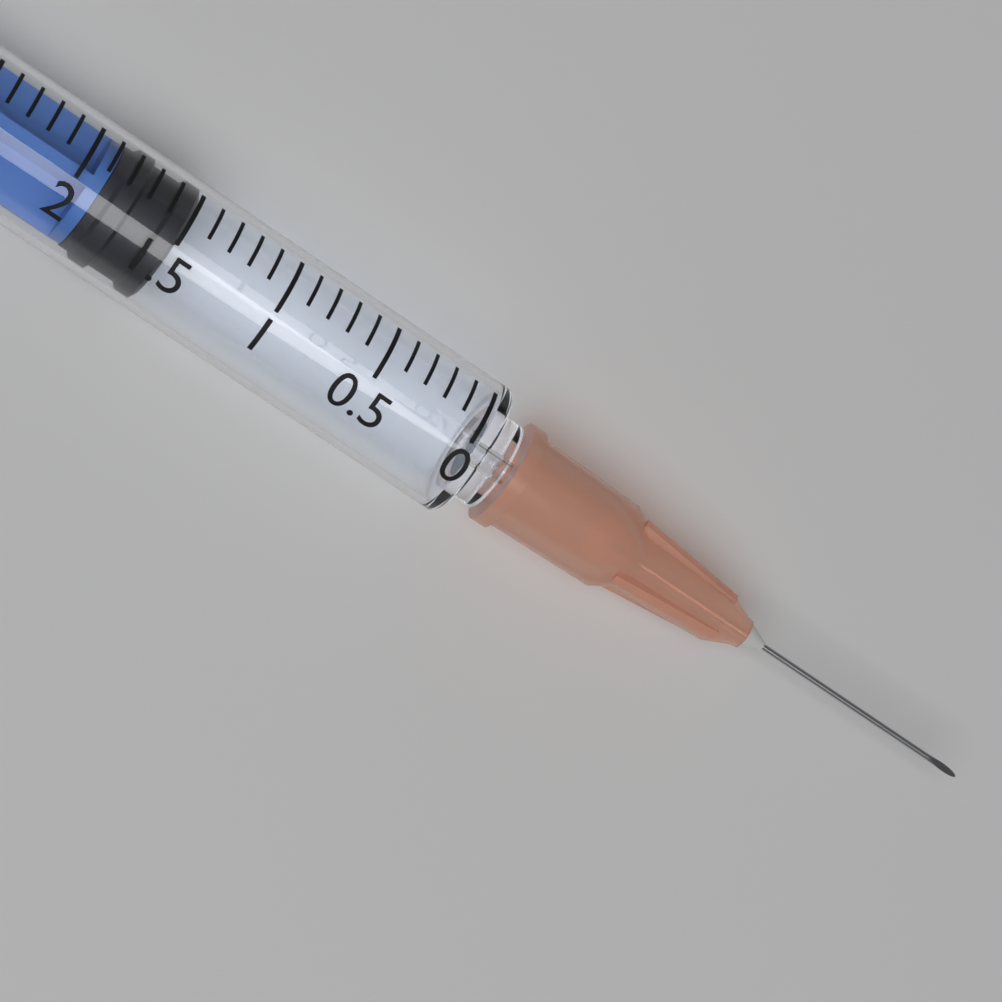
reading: 1.5 ml
